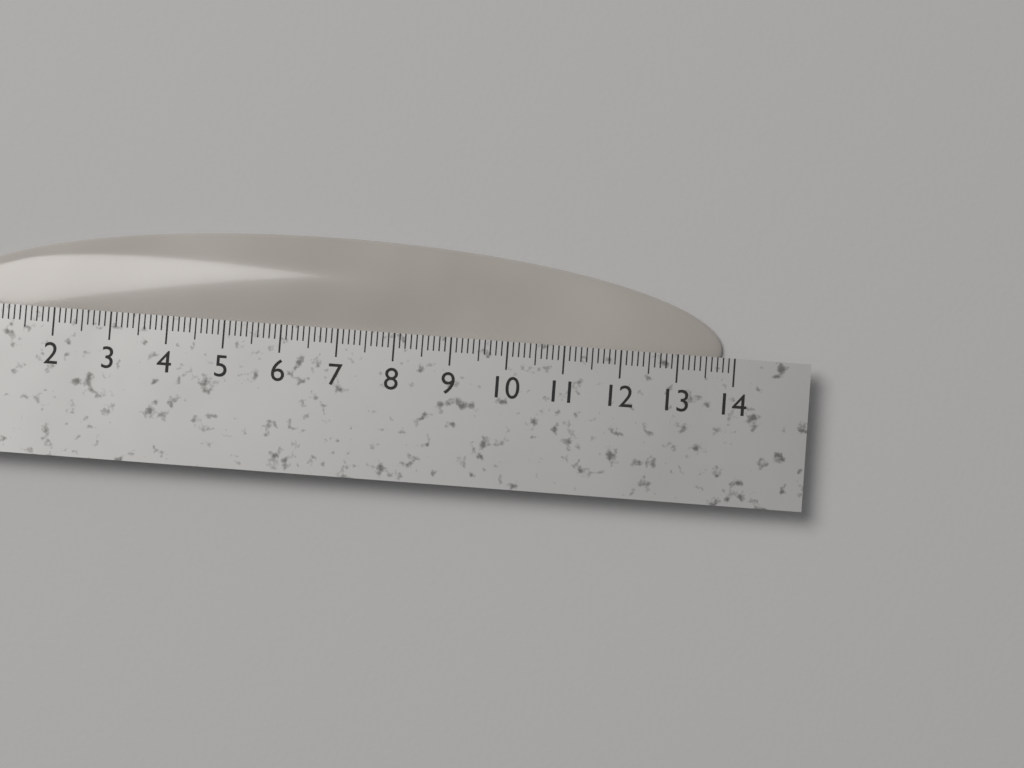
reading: 13.8 cm
